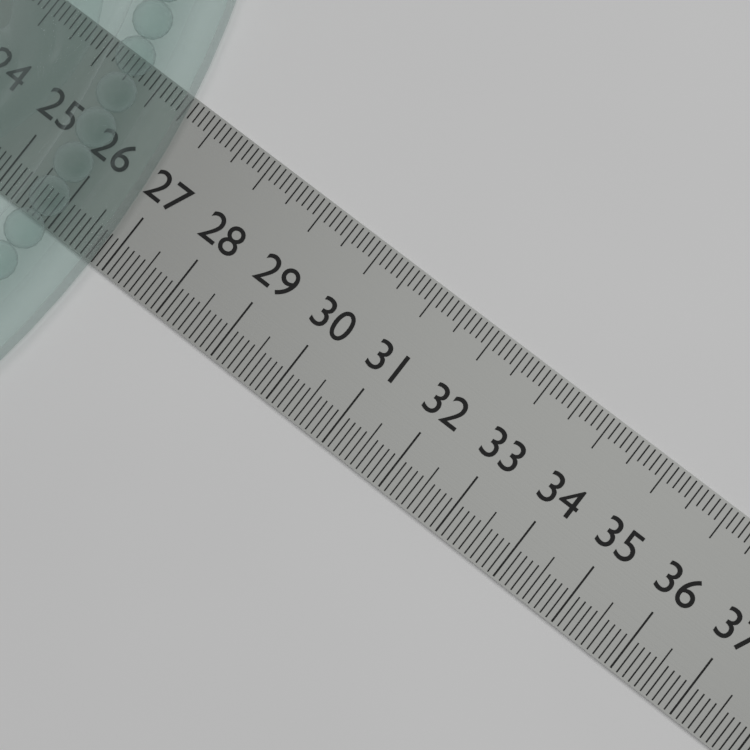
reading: 26.8 (no unit)
